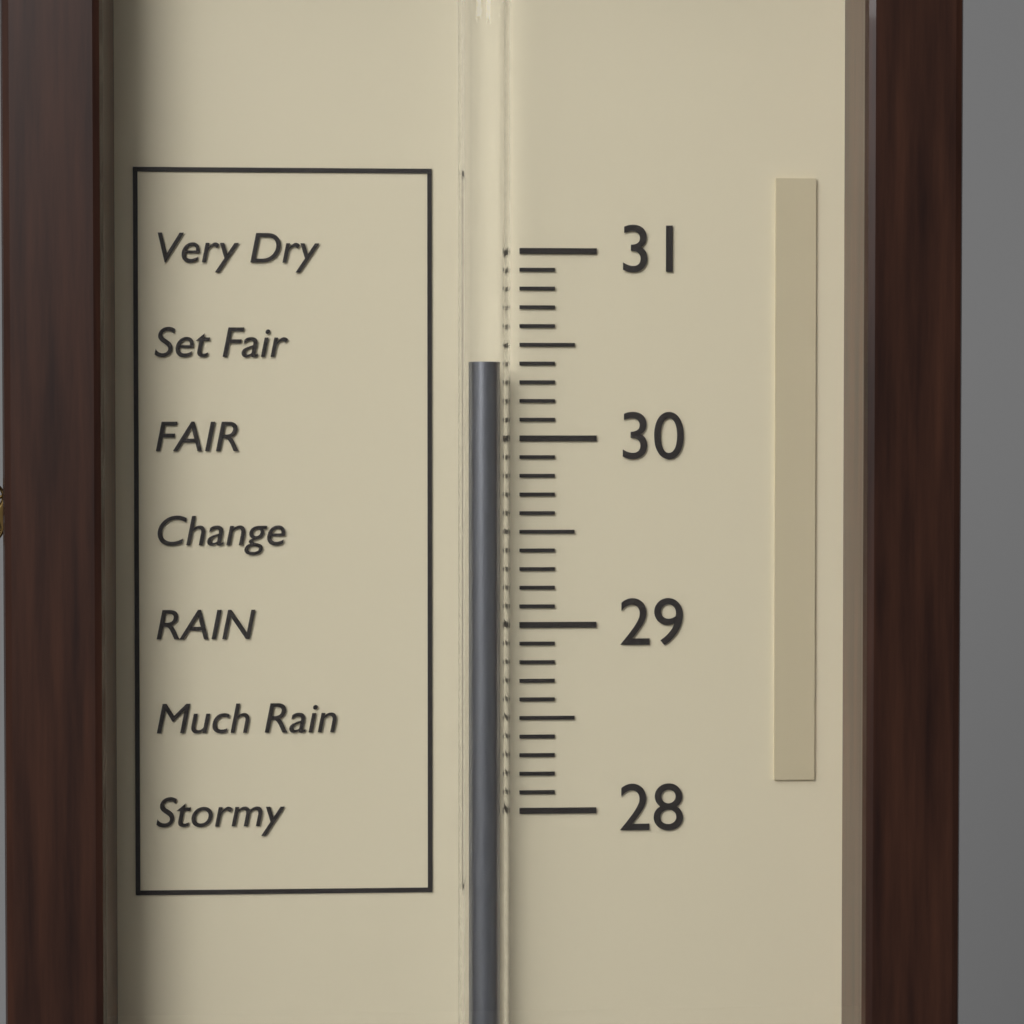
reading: 30.4 (no unit)
